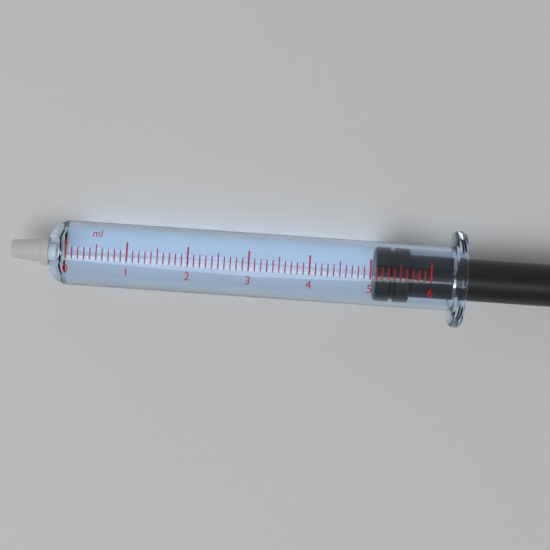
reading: 5.1 ml
